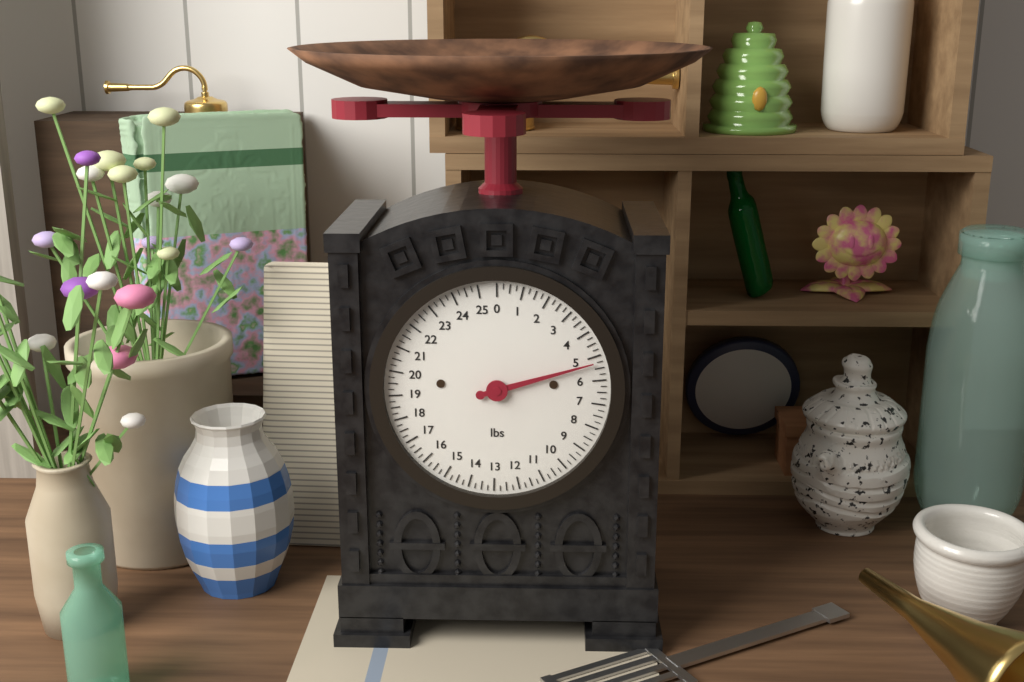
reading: 5.25 lbs
